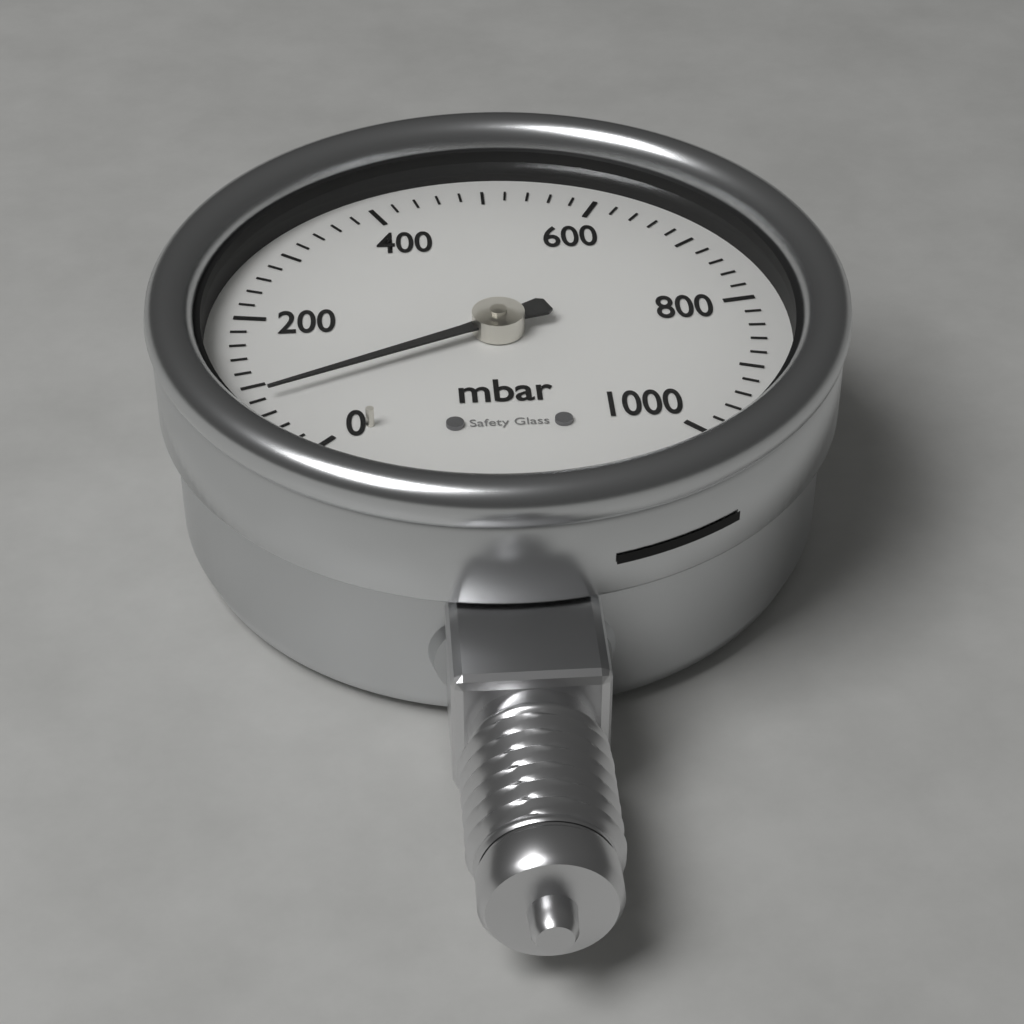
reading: 80 mbar
